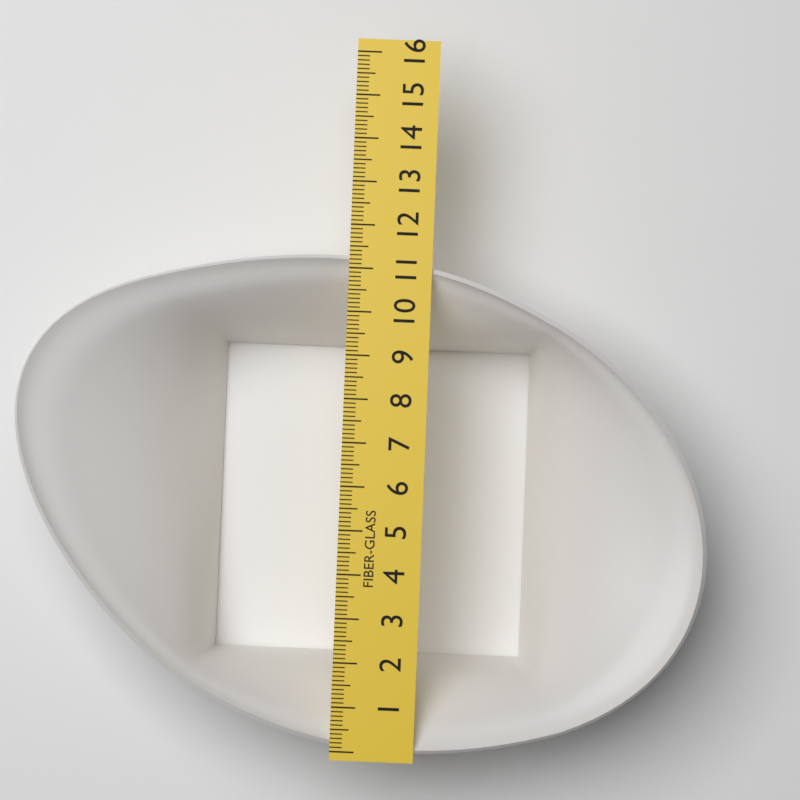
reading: 11.3 (no unit)
